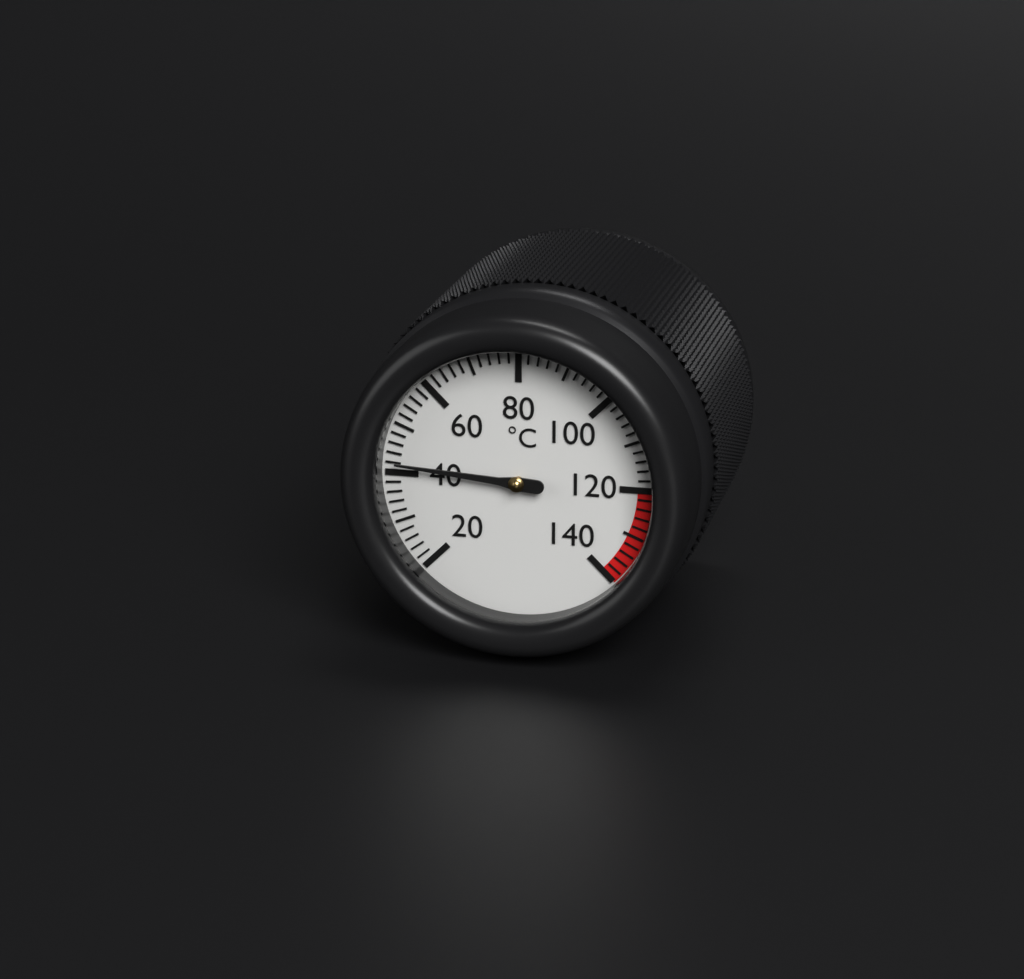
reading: 42 °C
